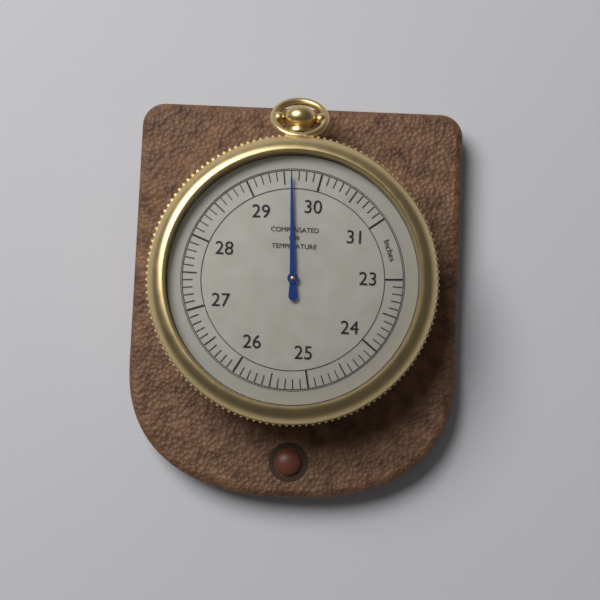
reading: 29.6 inches
